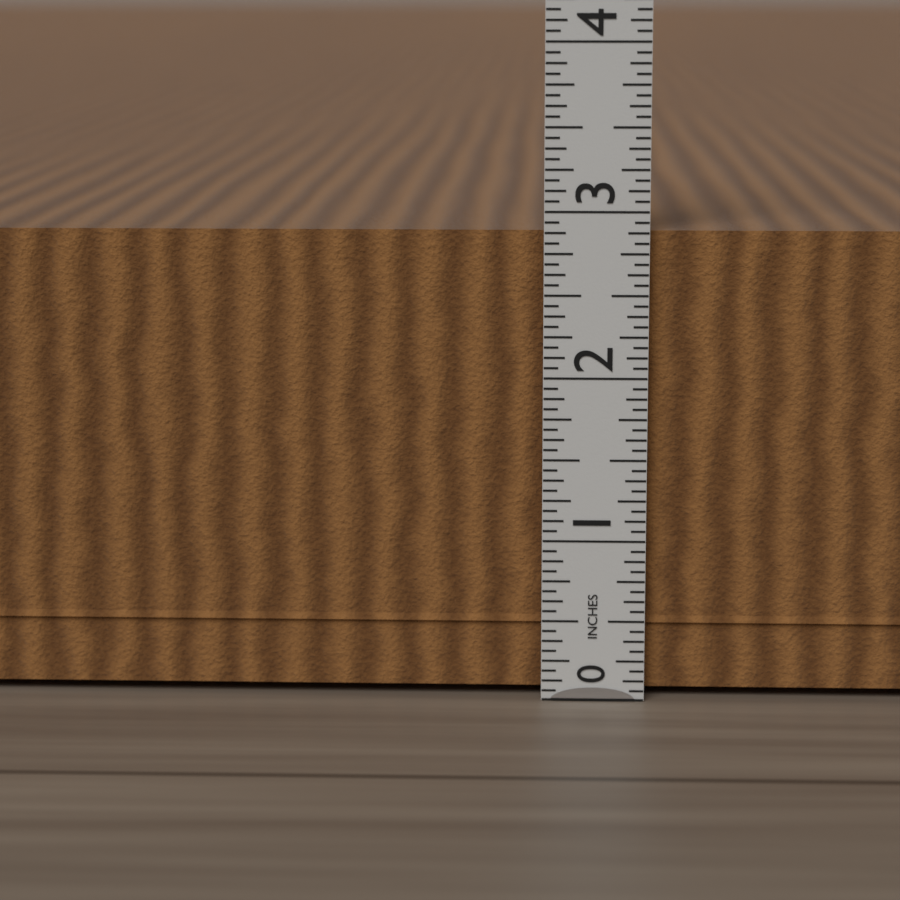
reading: 2.9375 in
